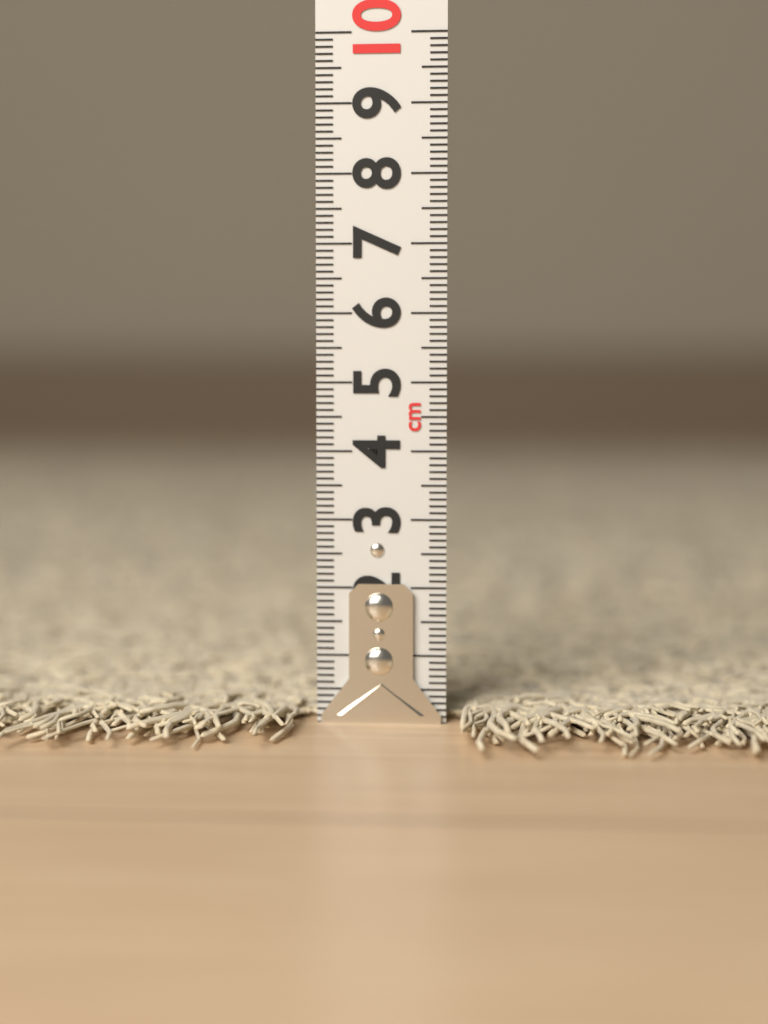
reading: 0.4 cm
